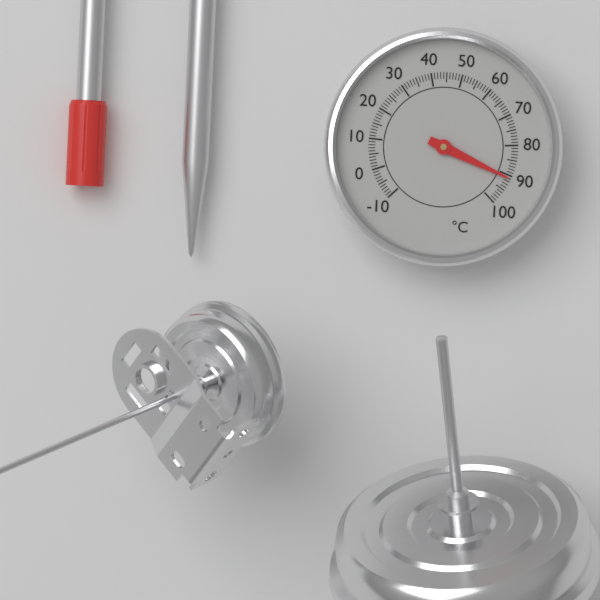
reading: 91 °C
